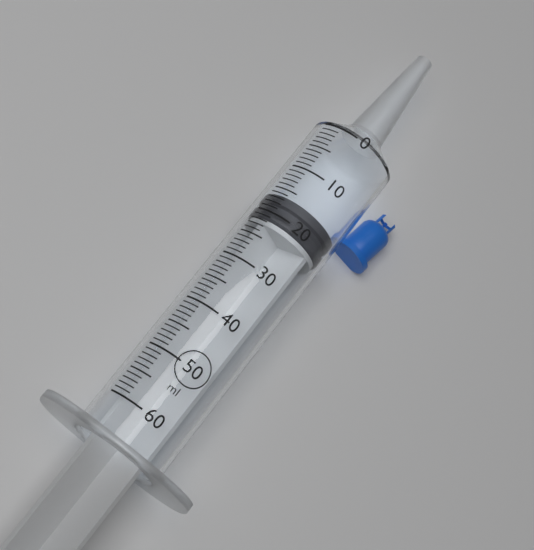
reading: 16 ml
